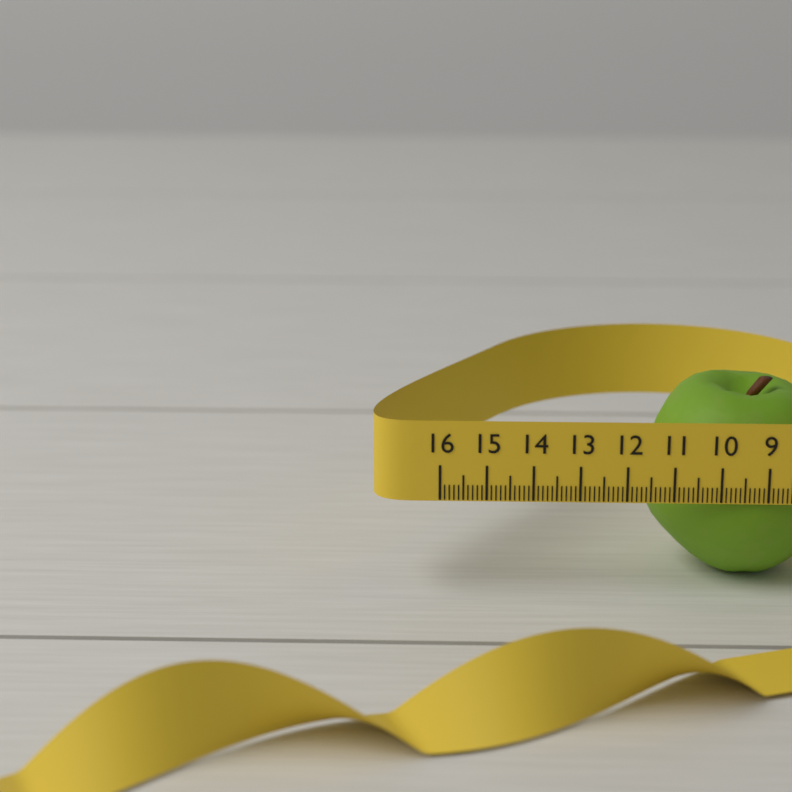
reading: 11.5 (no unit)
